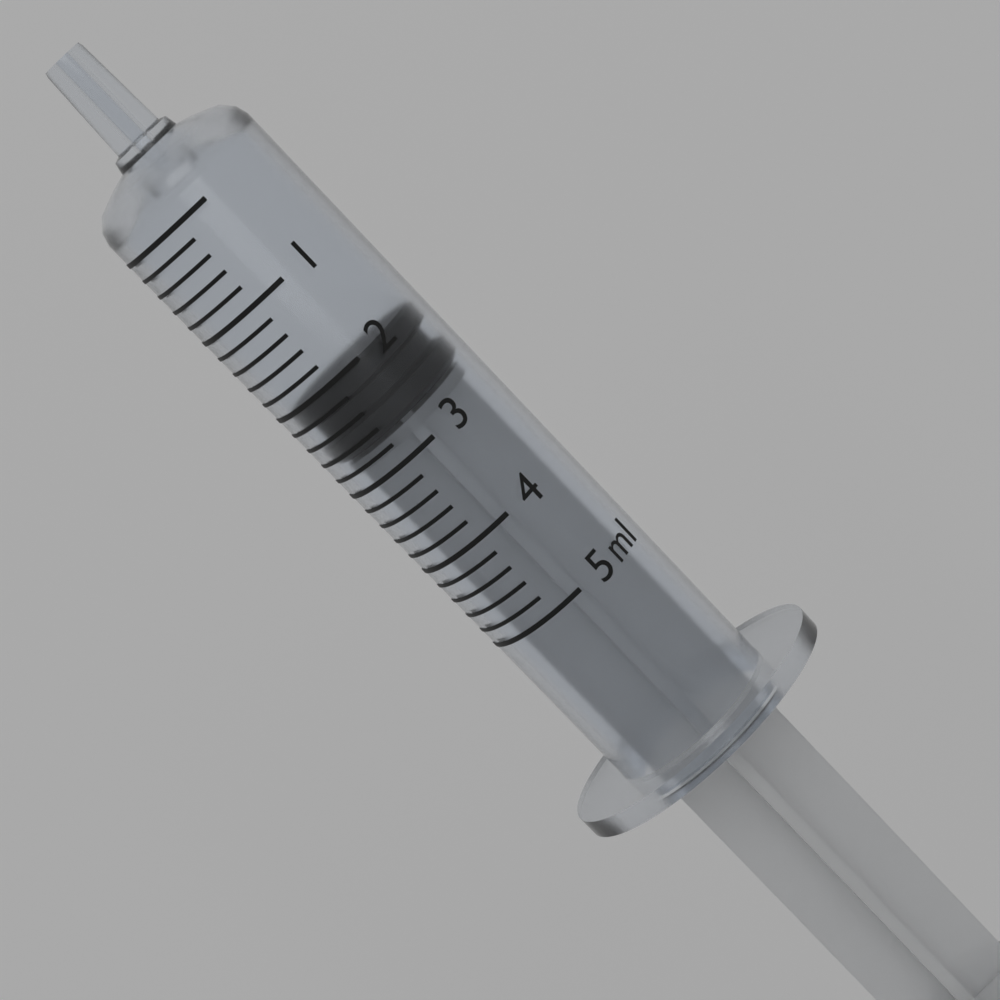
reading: 2.0 ml
